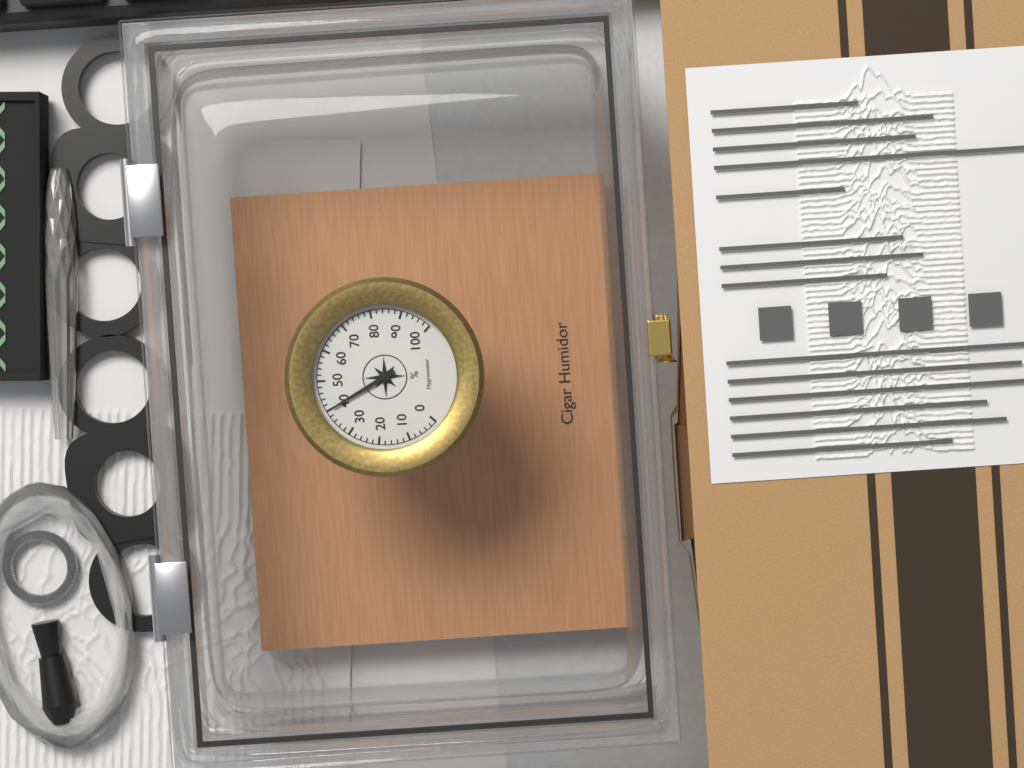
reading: 40 %
